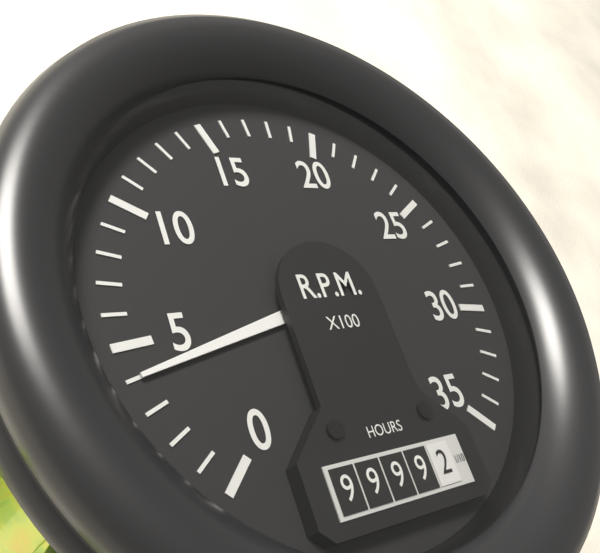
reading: 400 RPM
